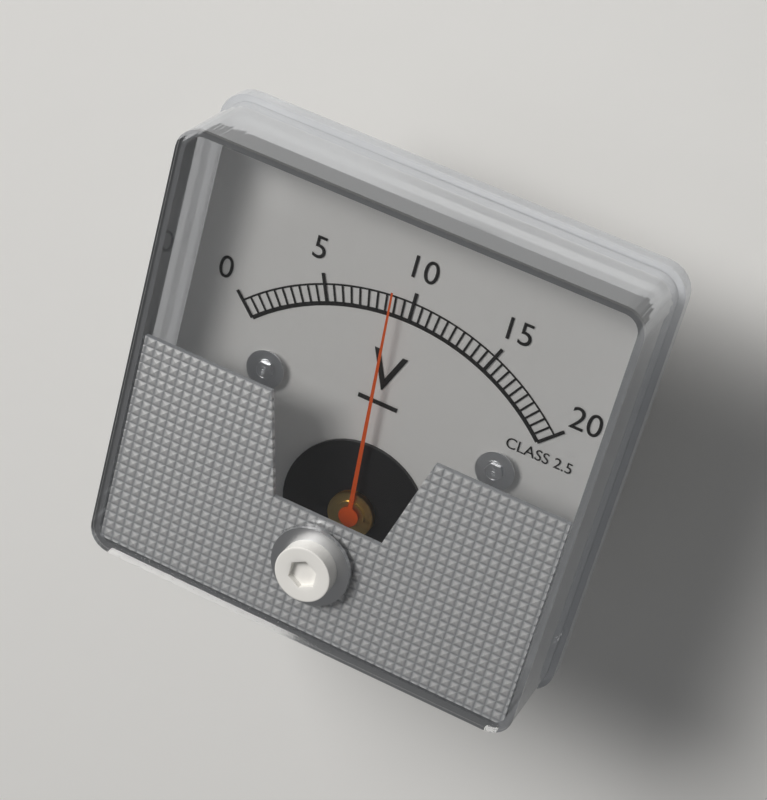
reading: 9.0 V
